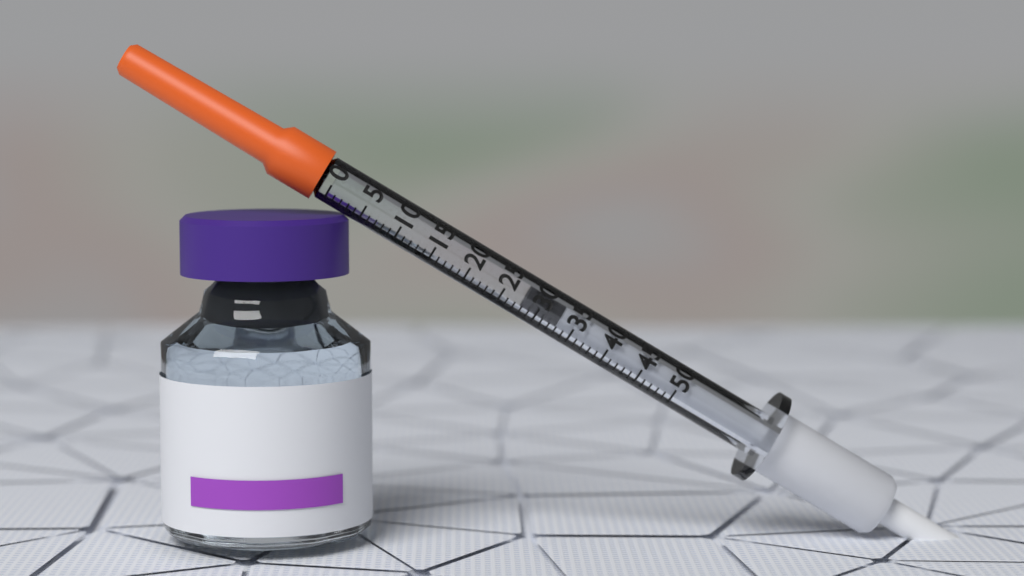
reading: 28 (no unit)
